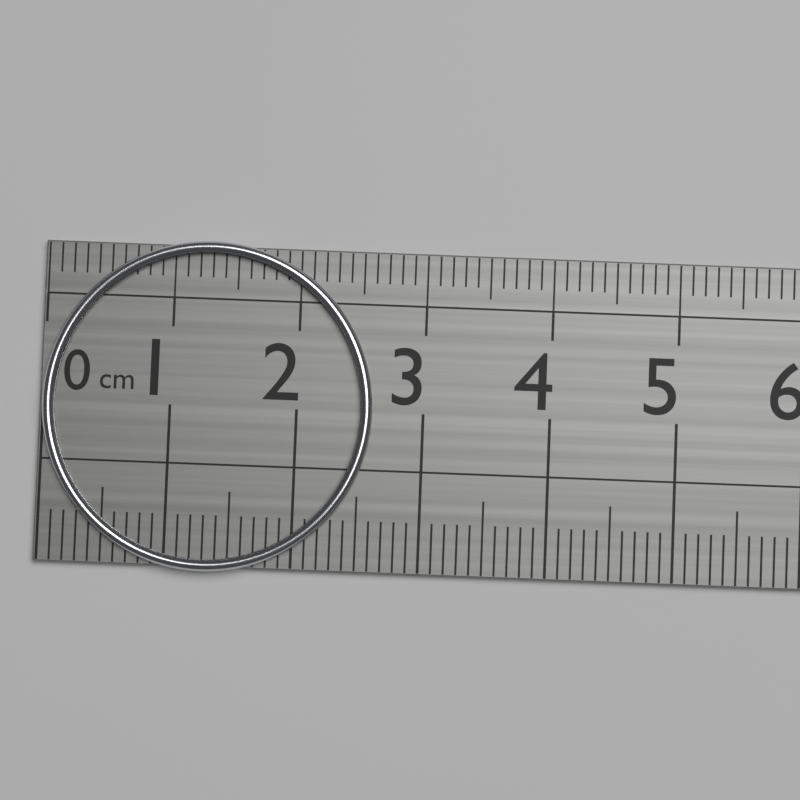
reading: 2.6 cm
